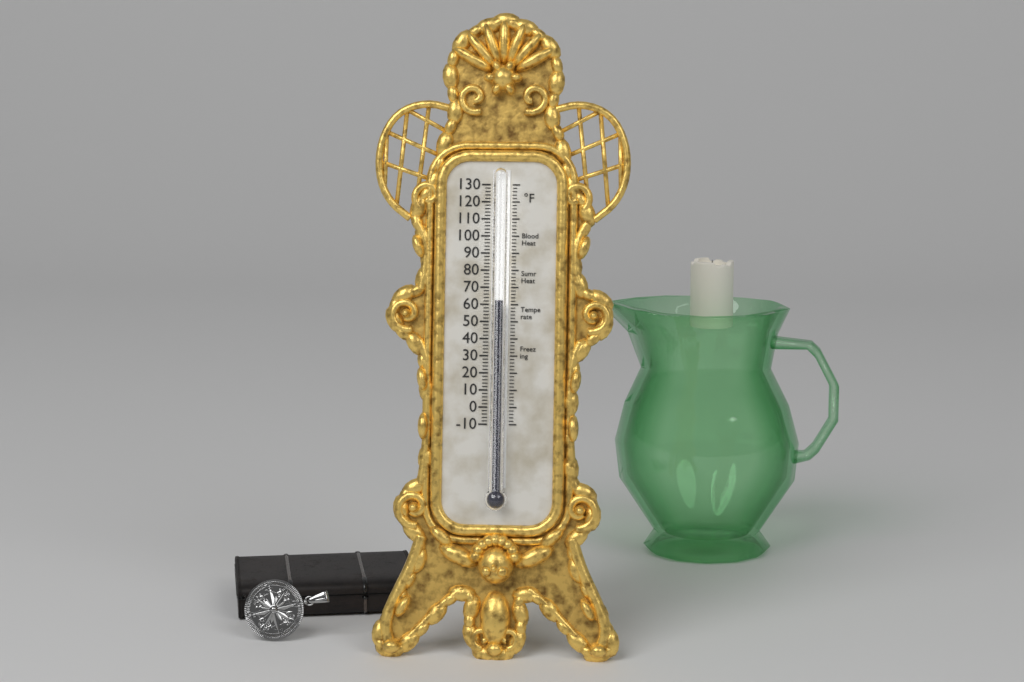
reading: 62 °F
